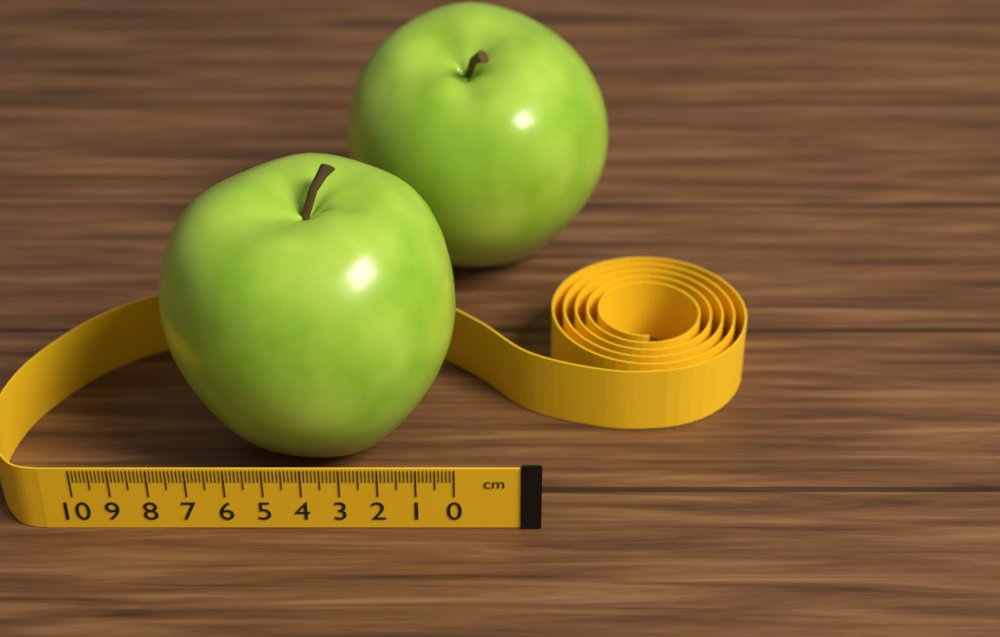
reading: 8.0 cm
